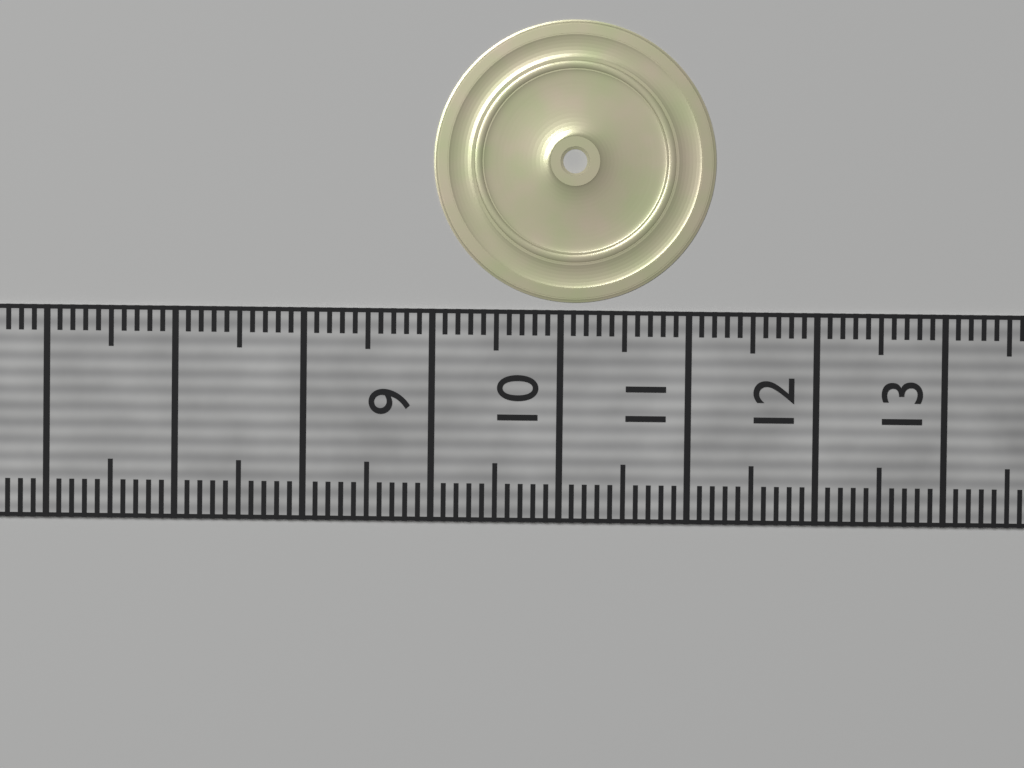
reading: 11.2 (no unit)
